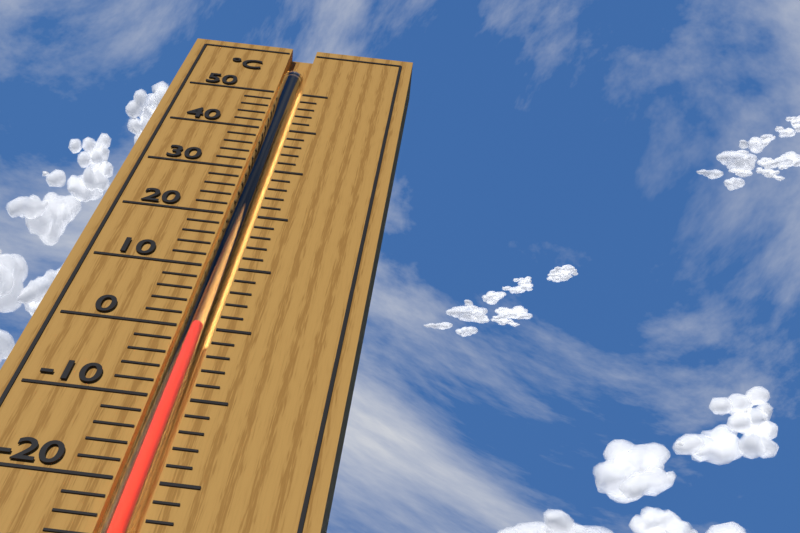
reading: 0 °C
